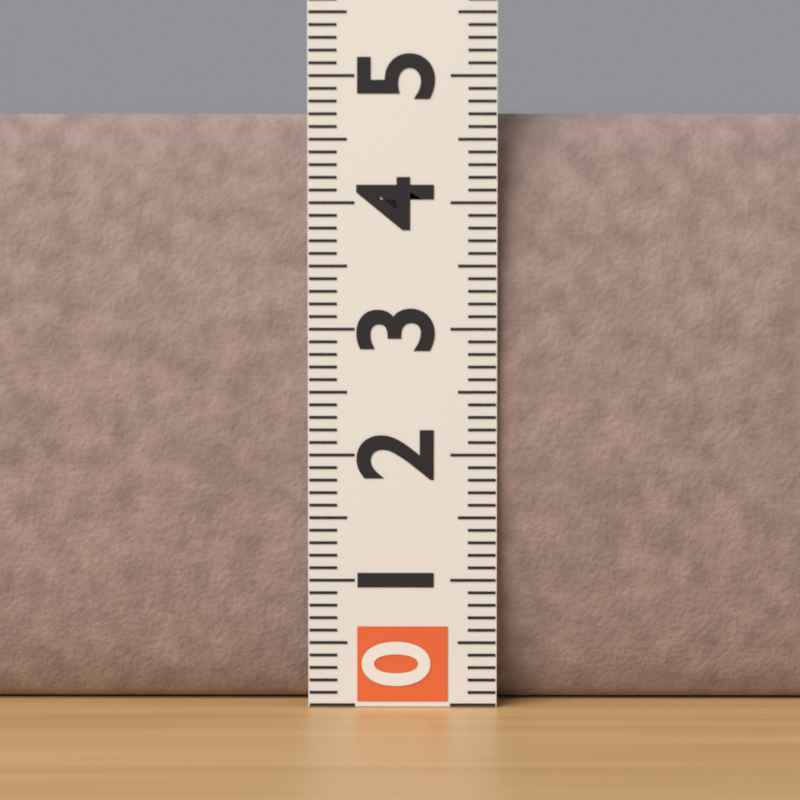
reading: 4.7 (no unit)
